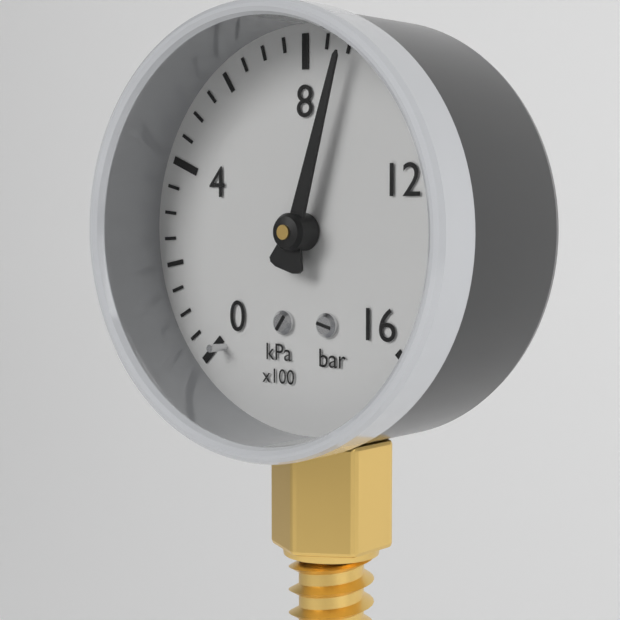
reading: 900 kPa
